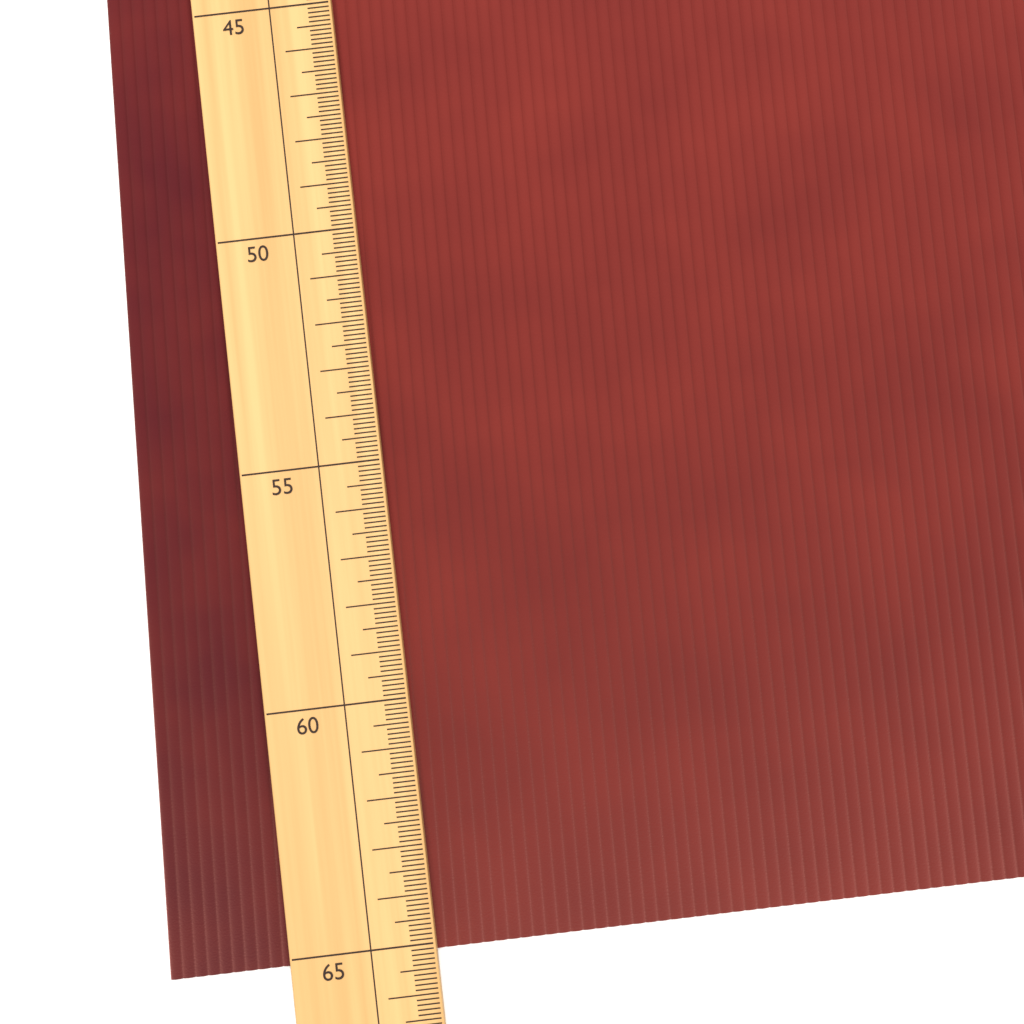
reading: 65.2 (no unit)
